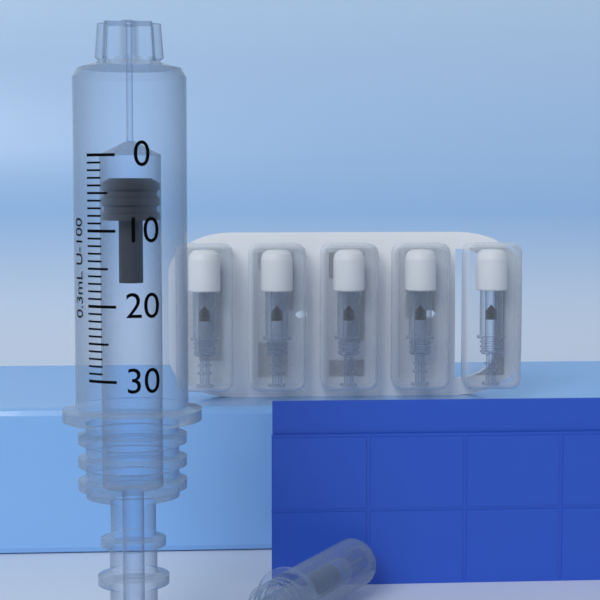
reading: 3 units
